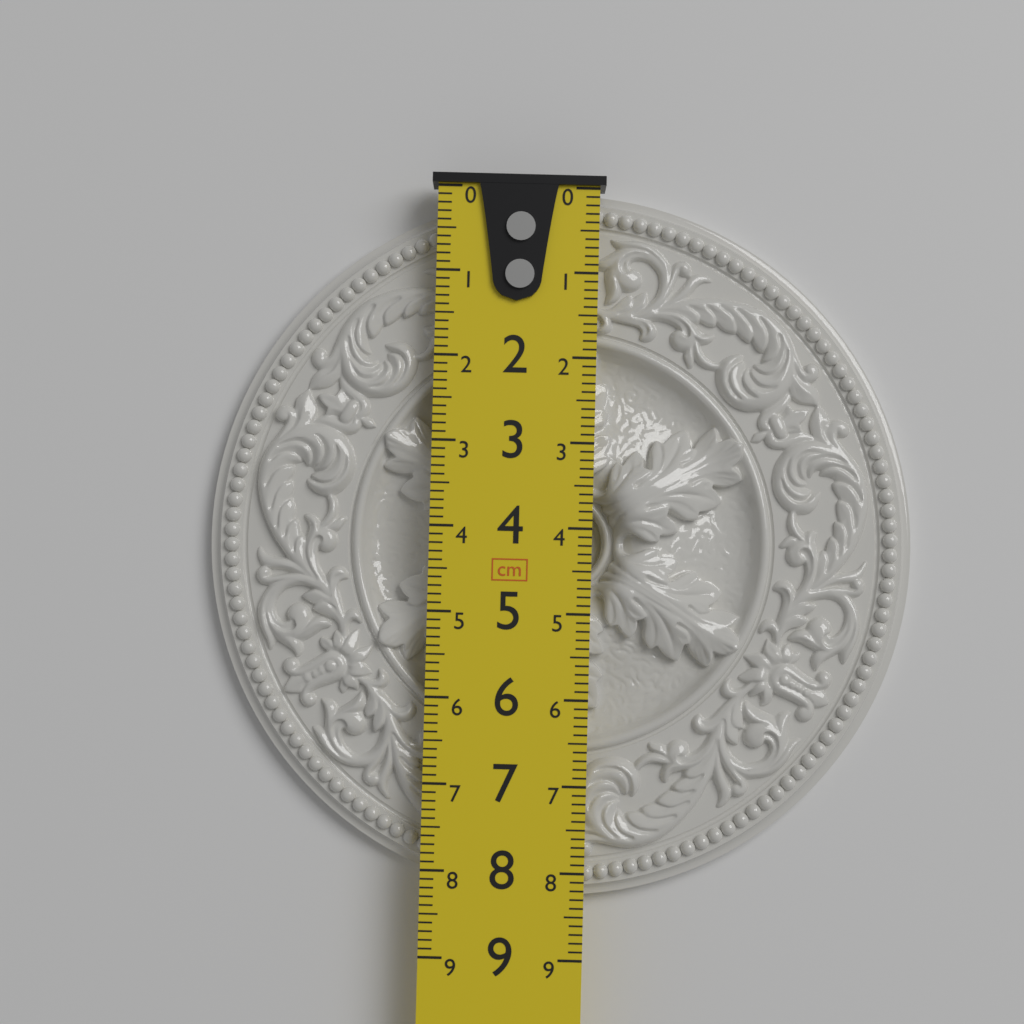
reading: 8.3 cm
